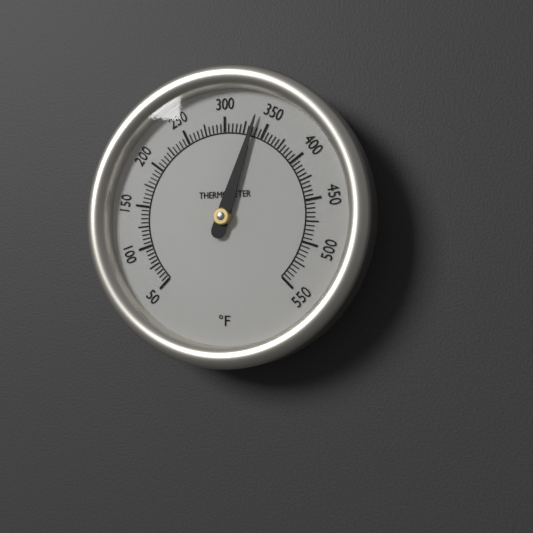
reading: 335 °F
